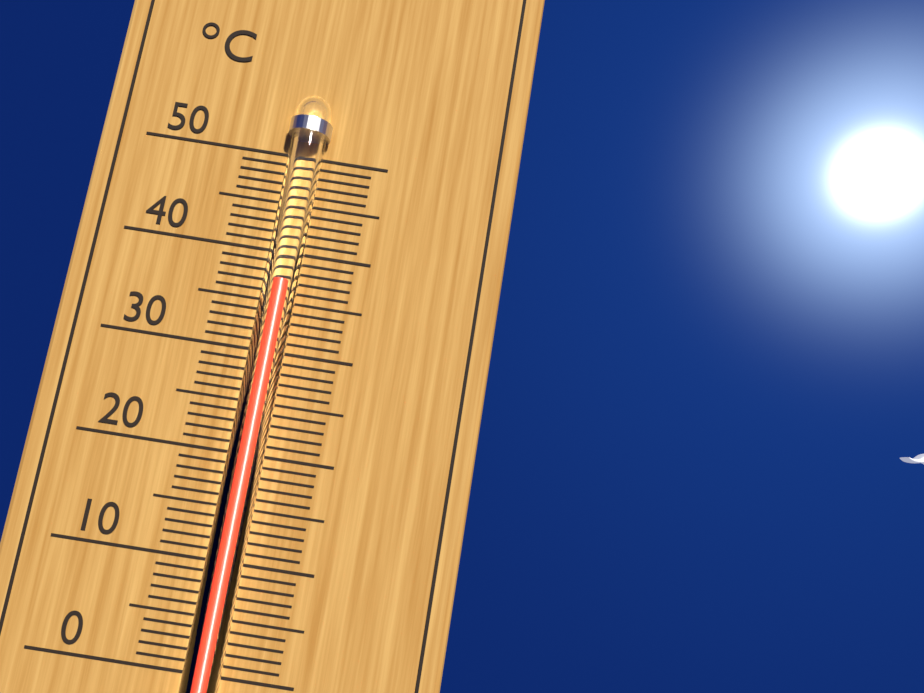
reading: 37 °C
